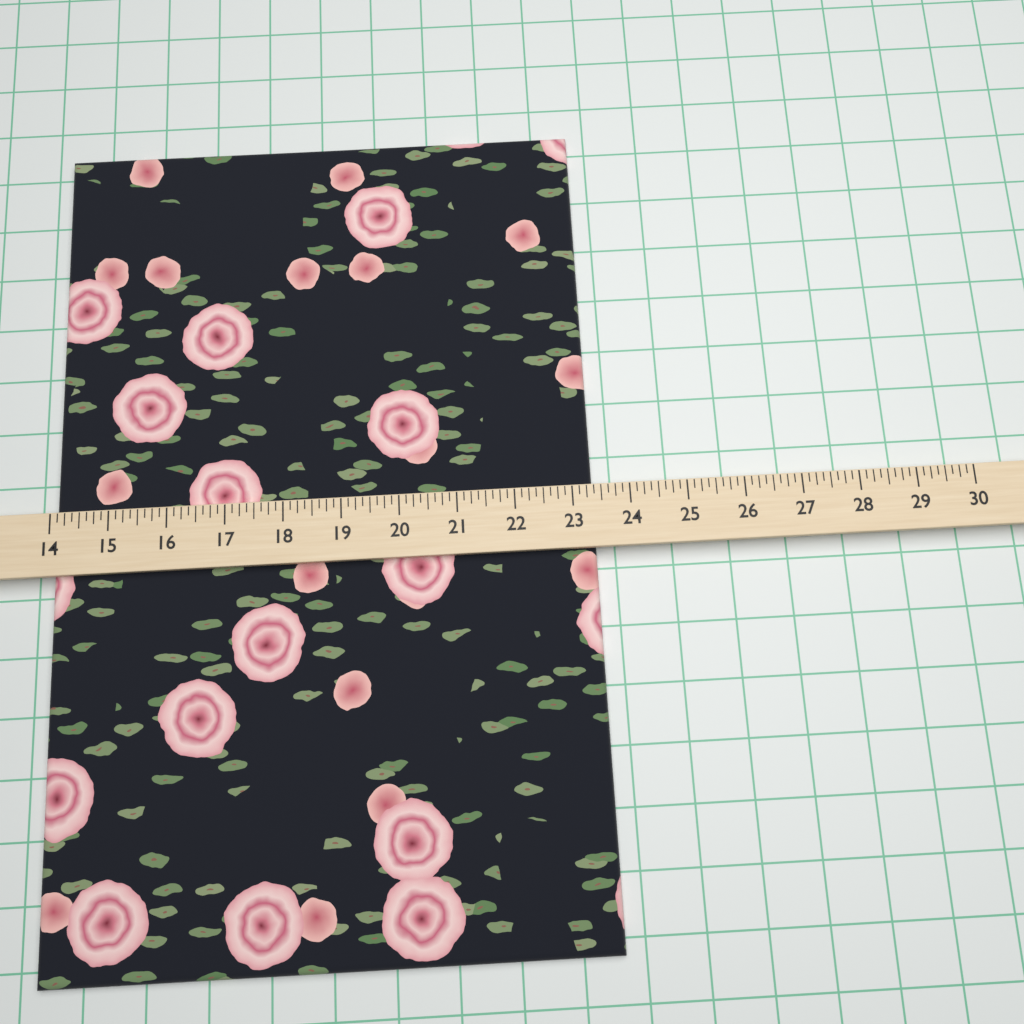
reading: 23.375 (no unit)
